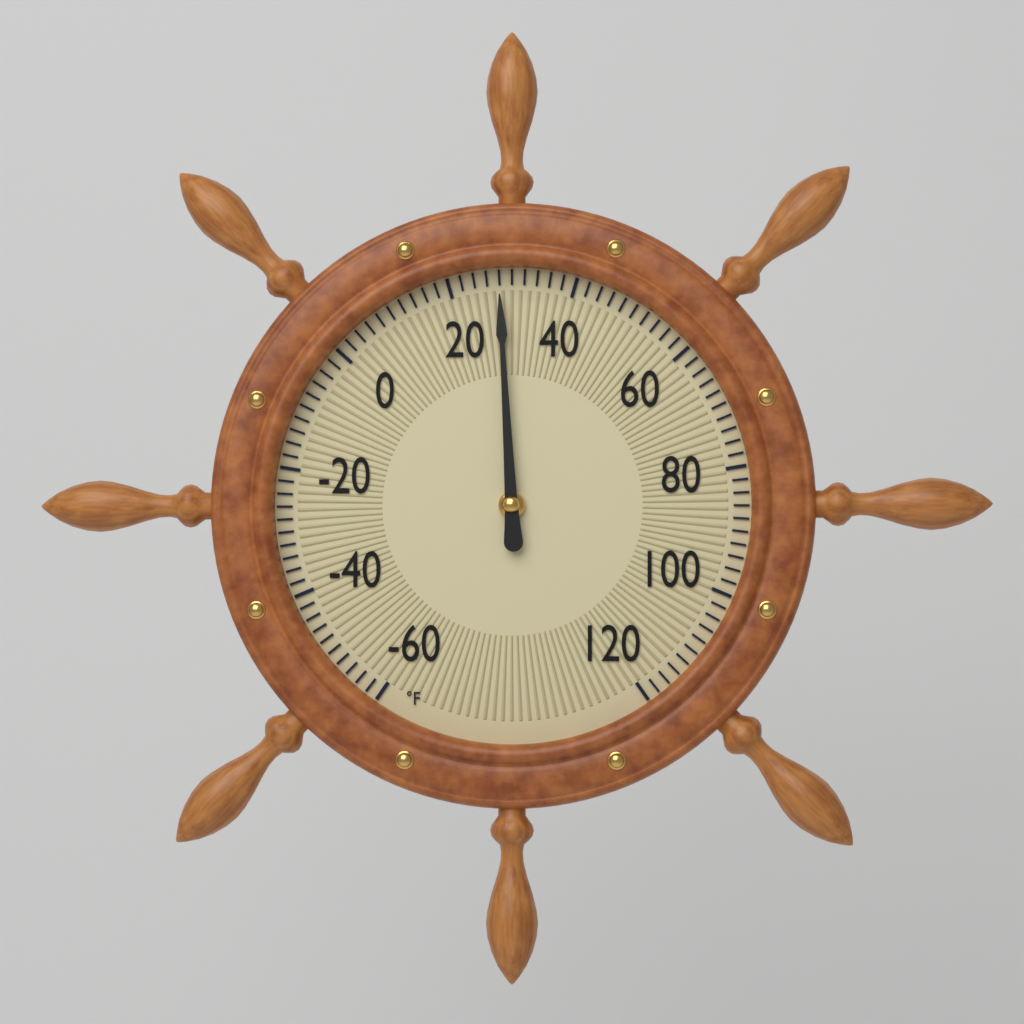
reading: 28 °F
